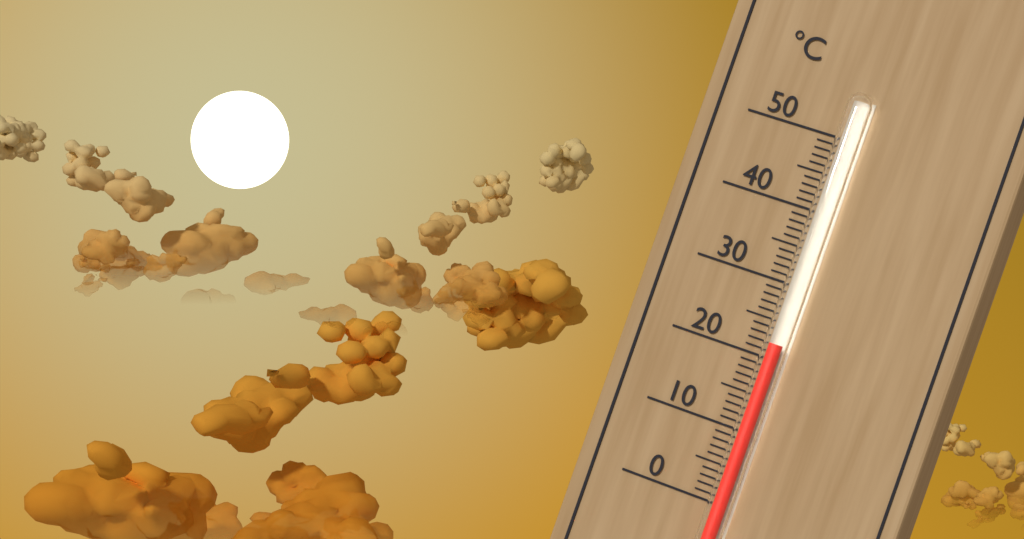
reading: 22 °C
